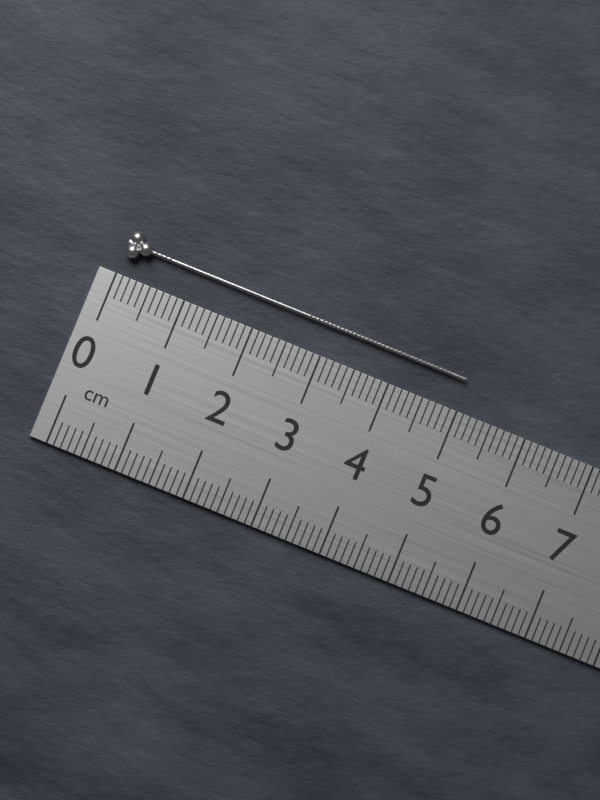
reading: 5.0 cm
